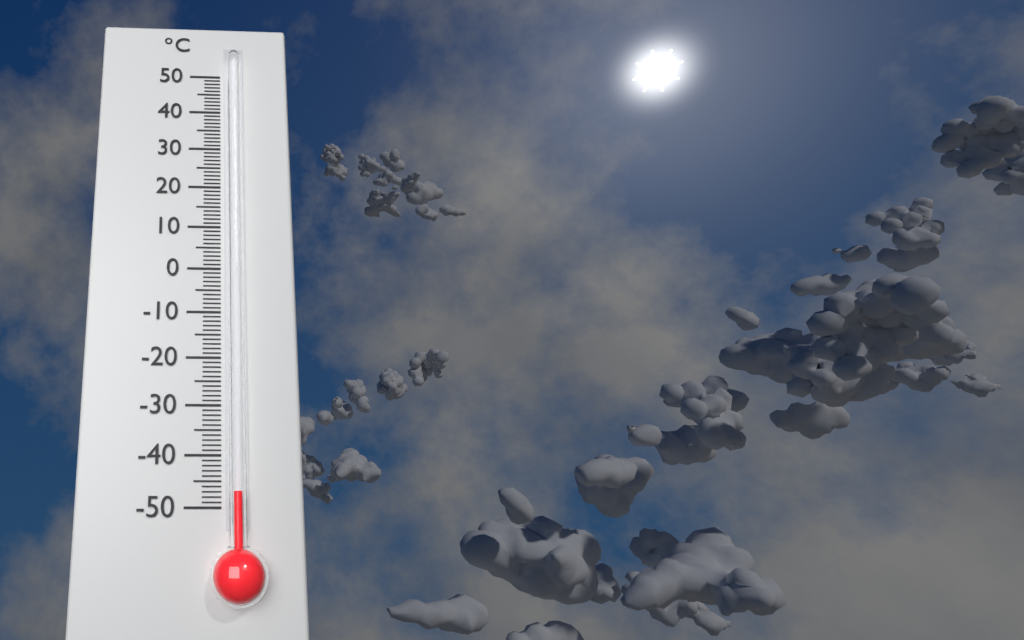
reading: -47 °C
